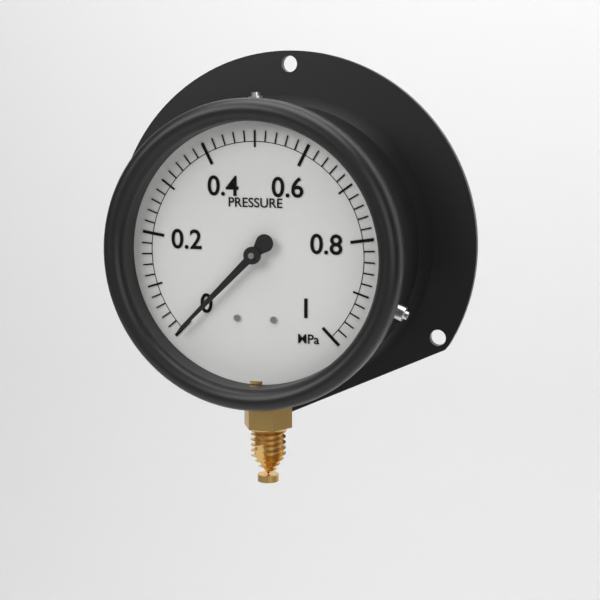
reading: 0.00 MPa
